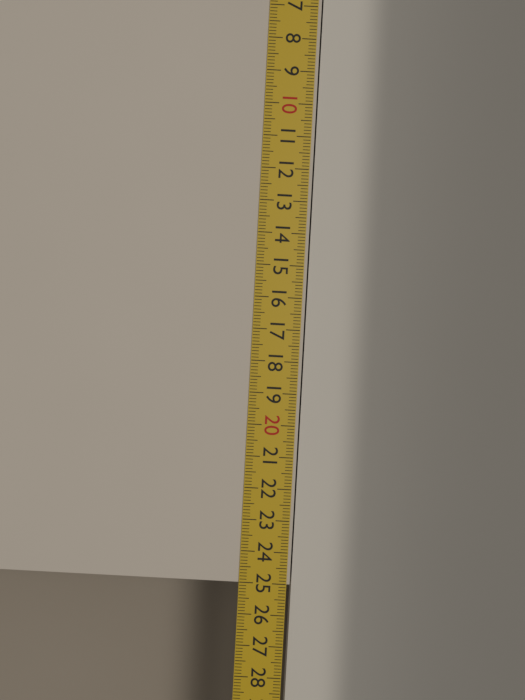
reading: 25.0 cm
